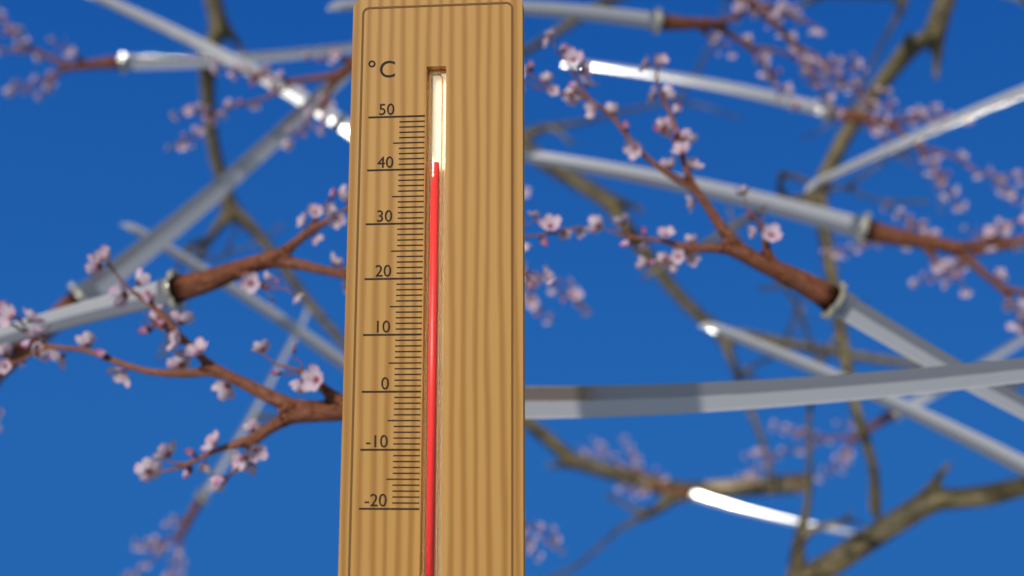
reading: 41 °C
